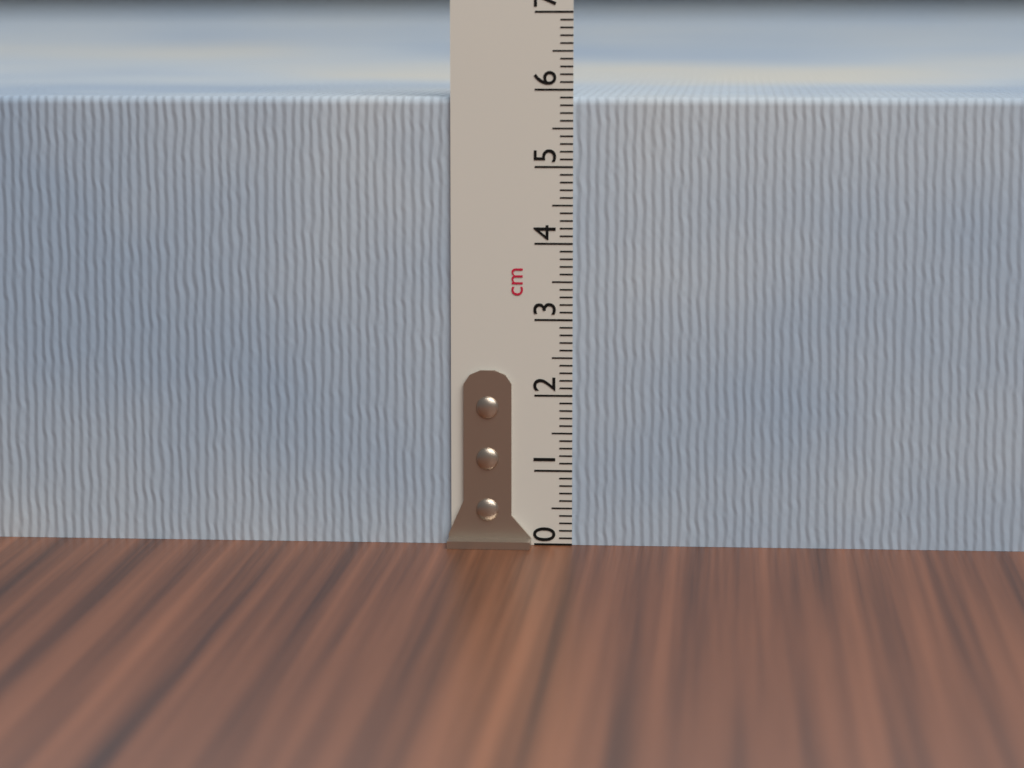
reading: 5.9 cm
